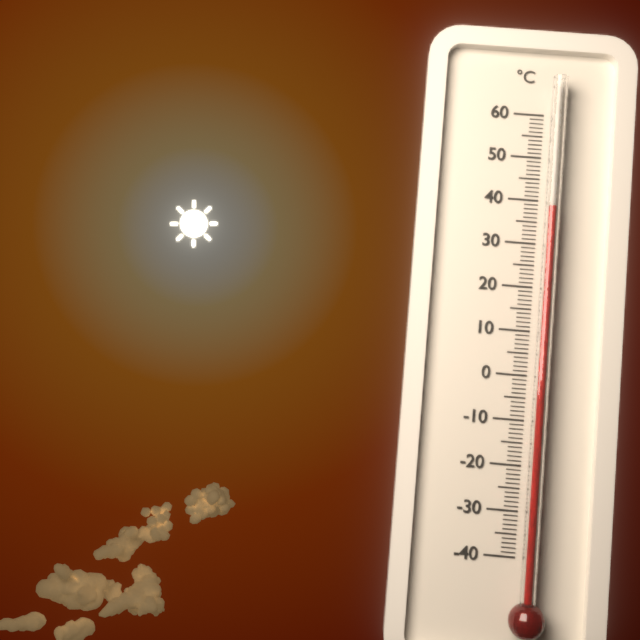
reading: 38 °C
